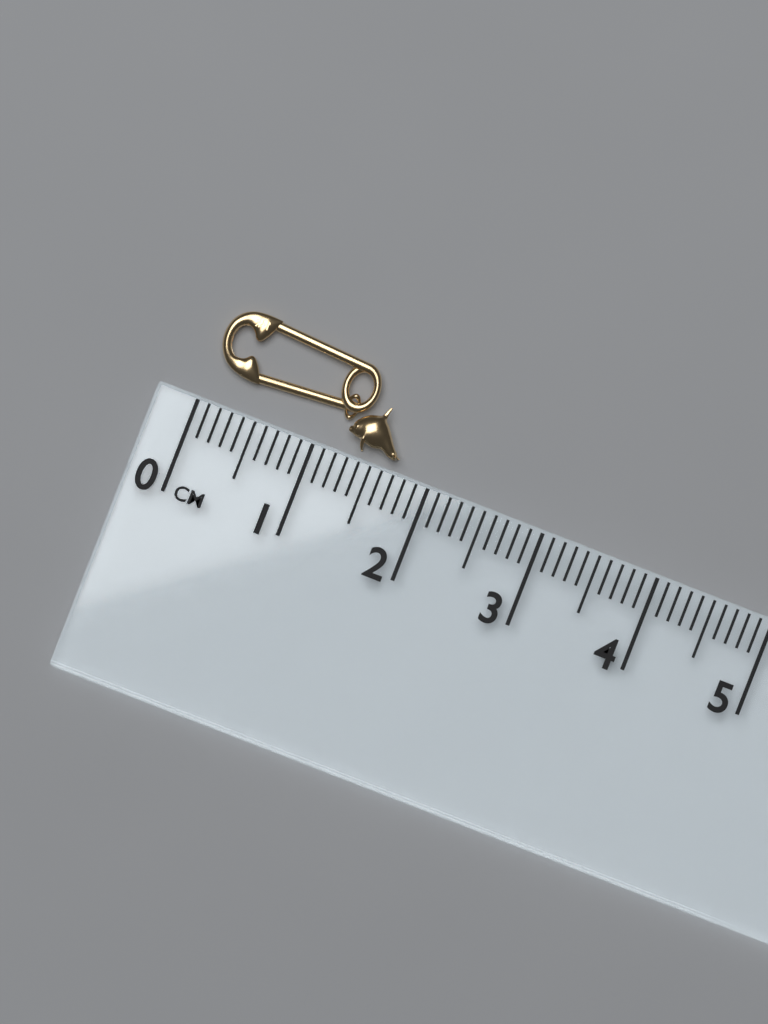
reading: 1.7 cm
